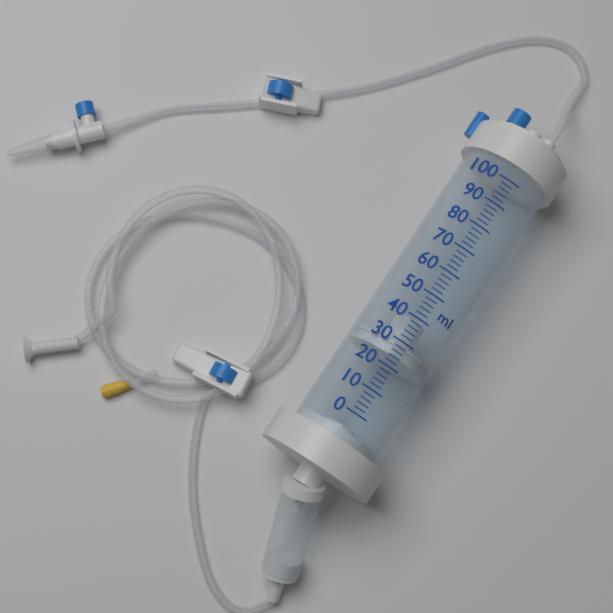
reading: 24 ml
